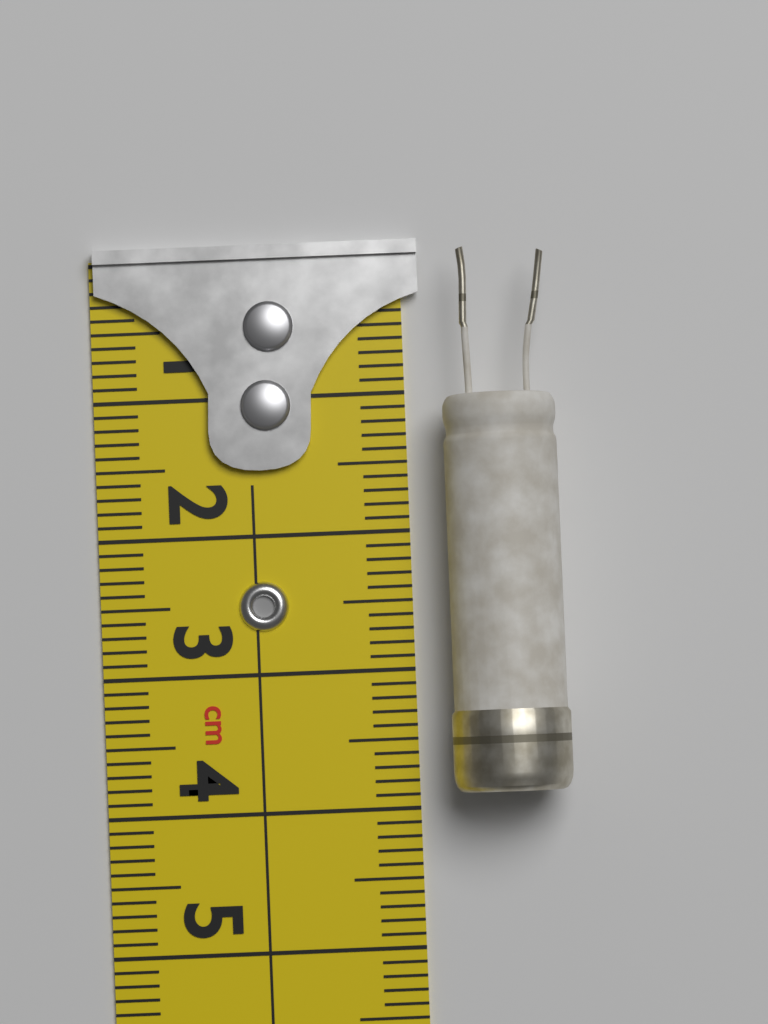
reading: 3.9 cm
